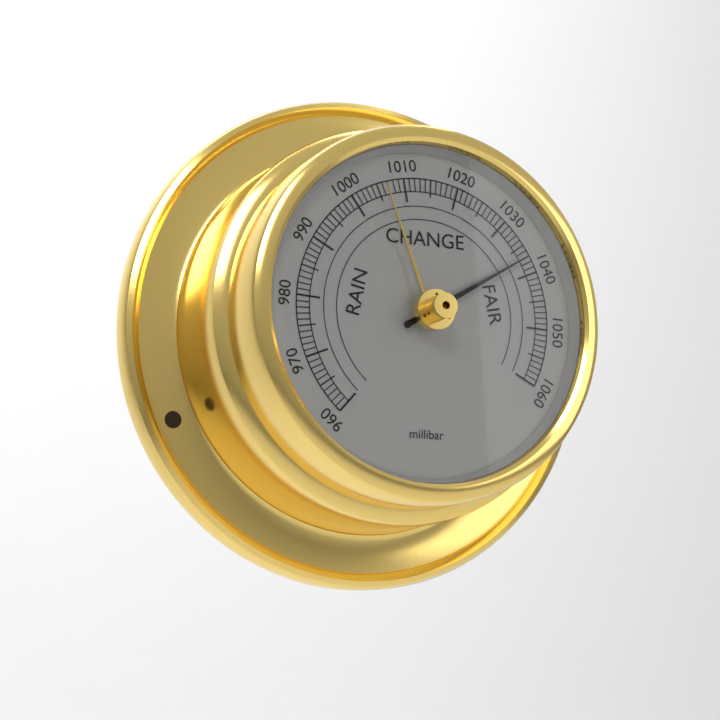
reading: 1037 millibar
